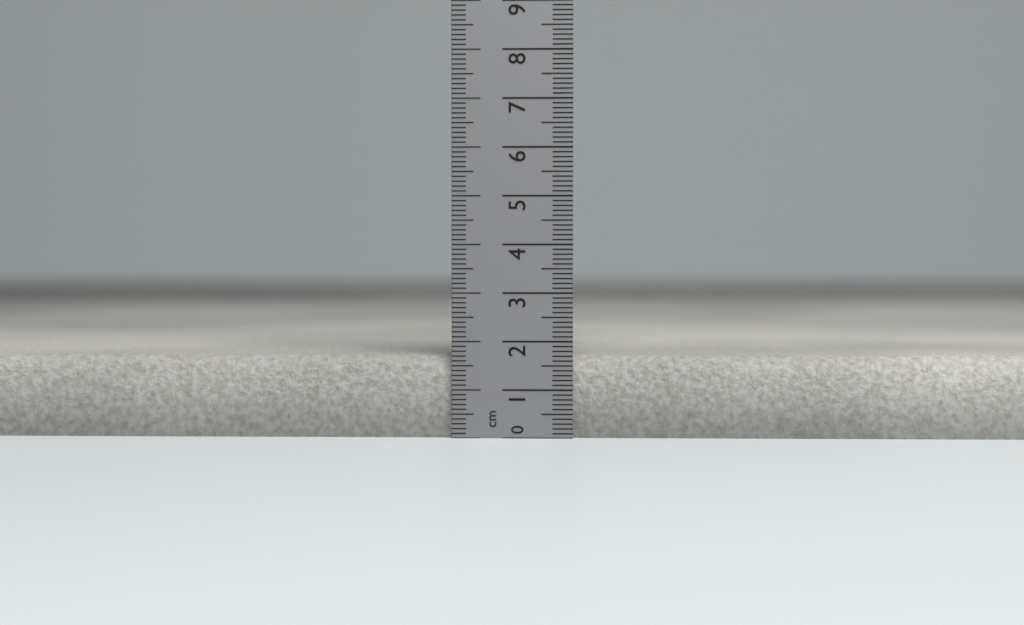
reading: 1.7 cm
